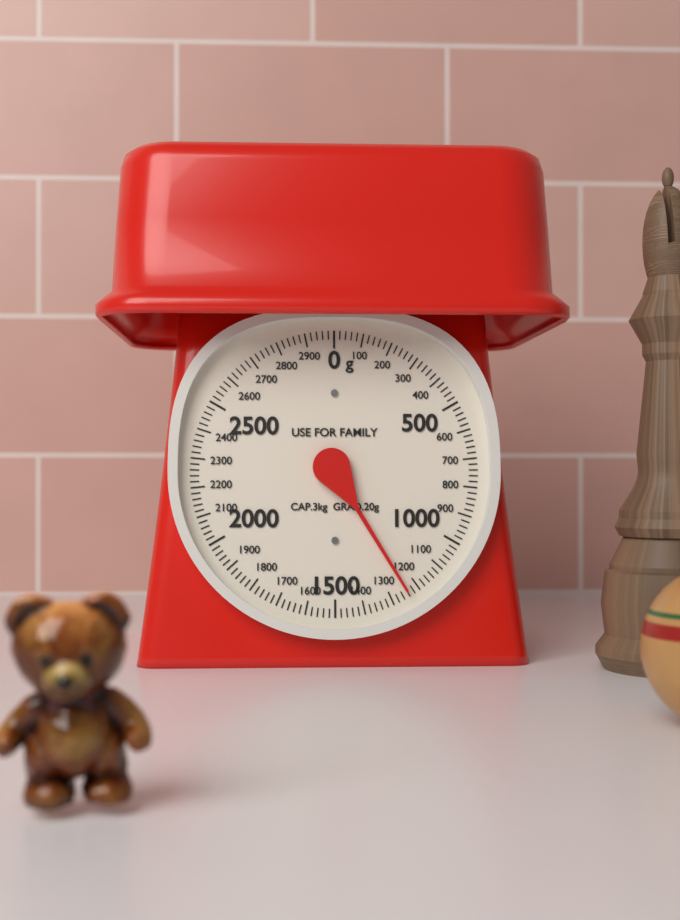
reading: 1240 g
